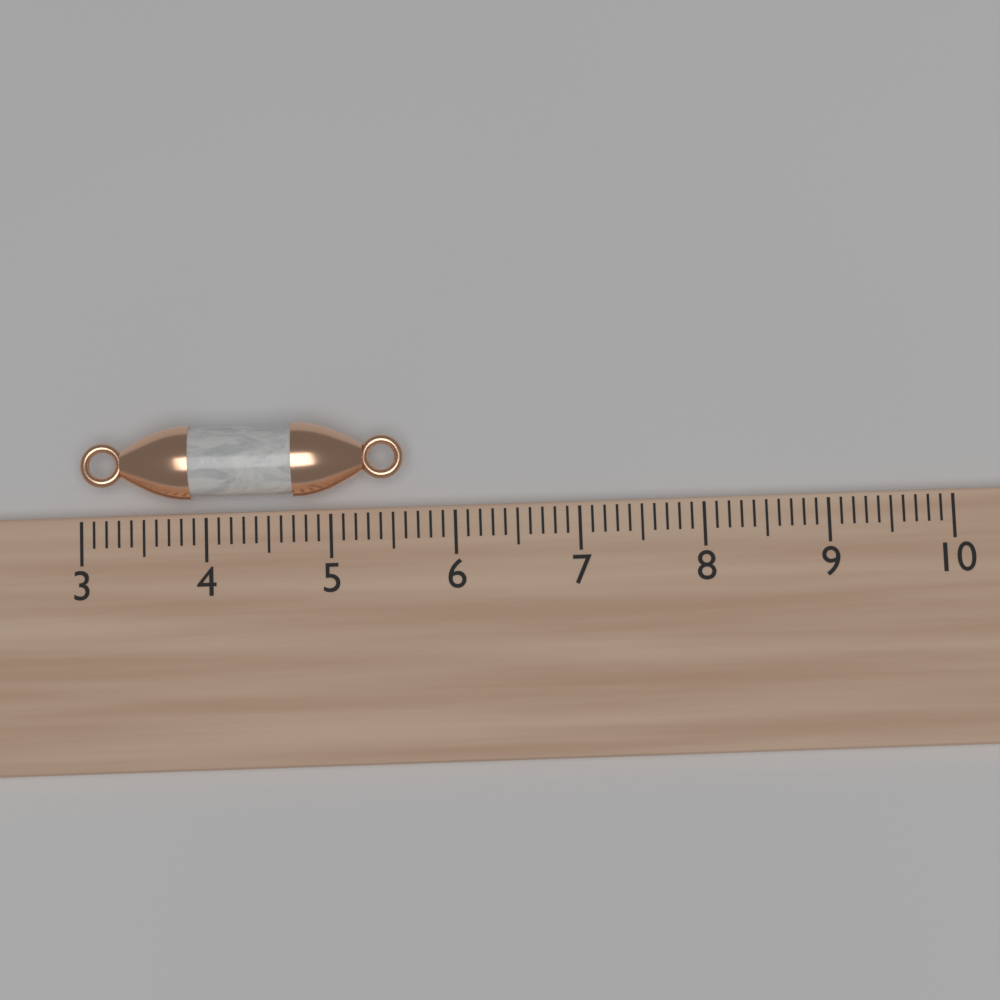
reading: 5.6 (no unit)
